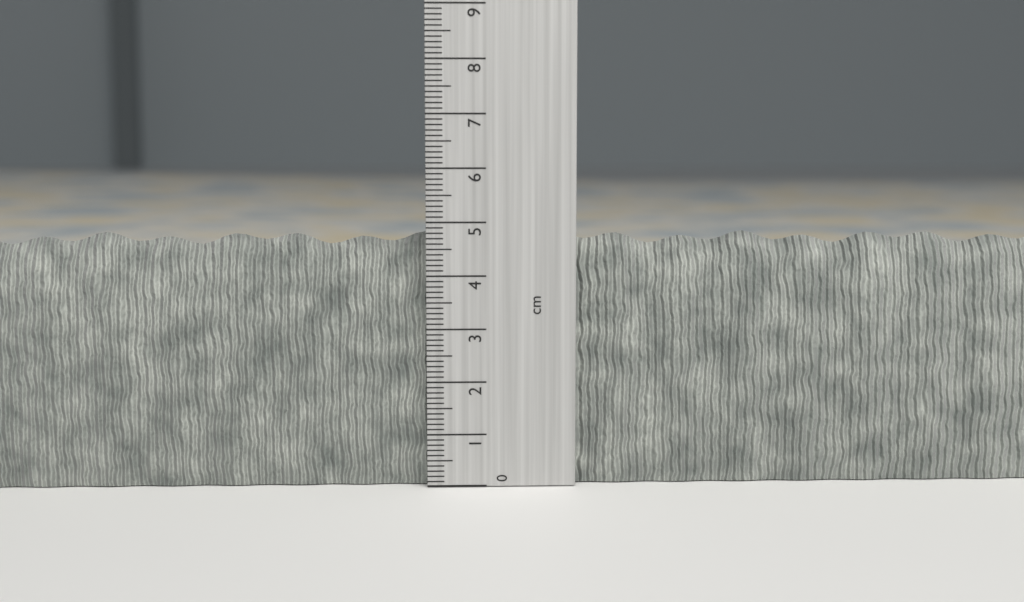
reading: 4.8 cm
